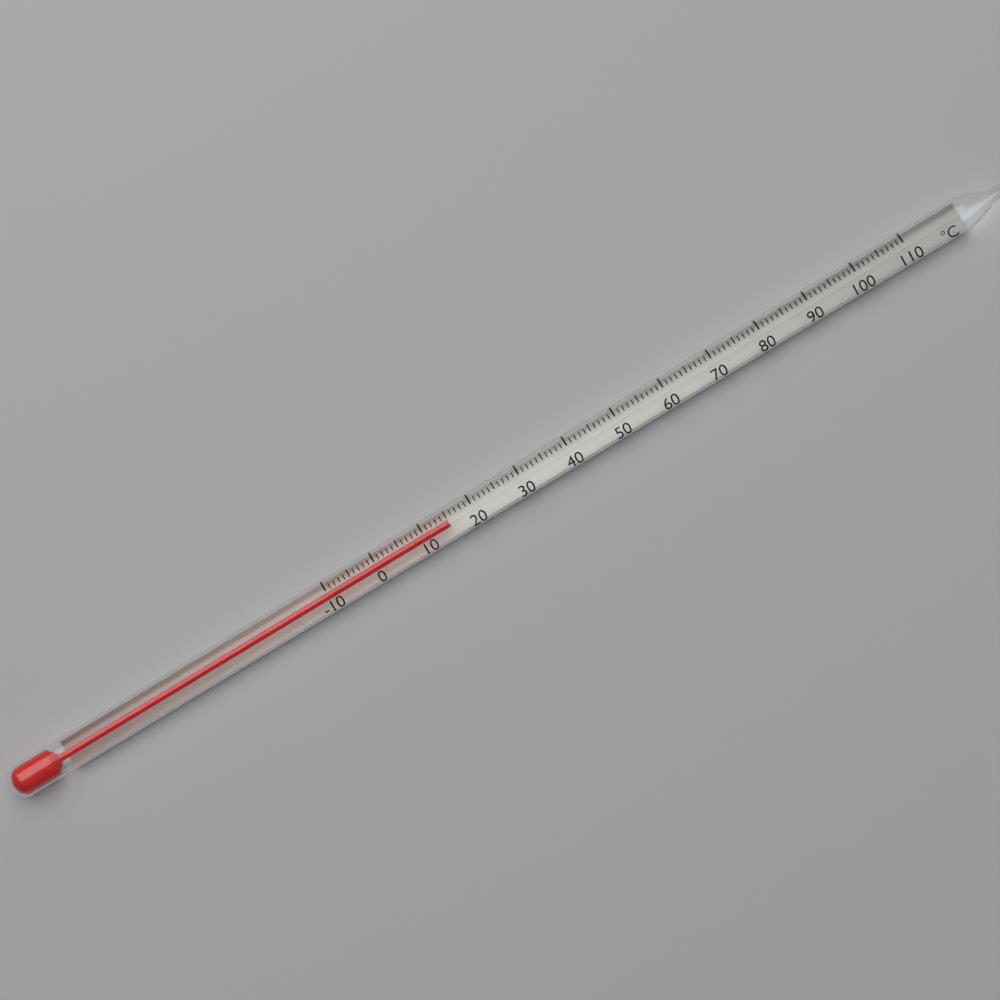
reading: 15 °C
